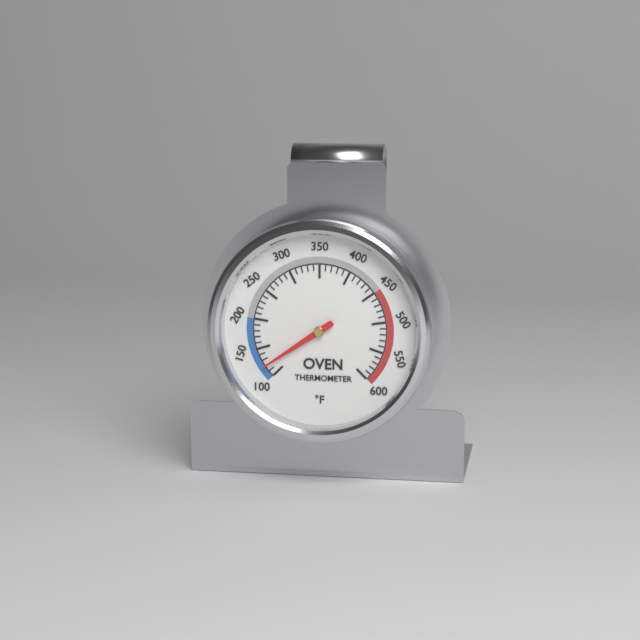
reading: 120 °F
